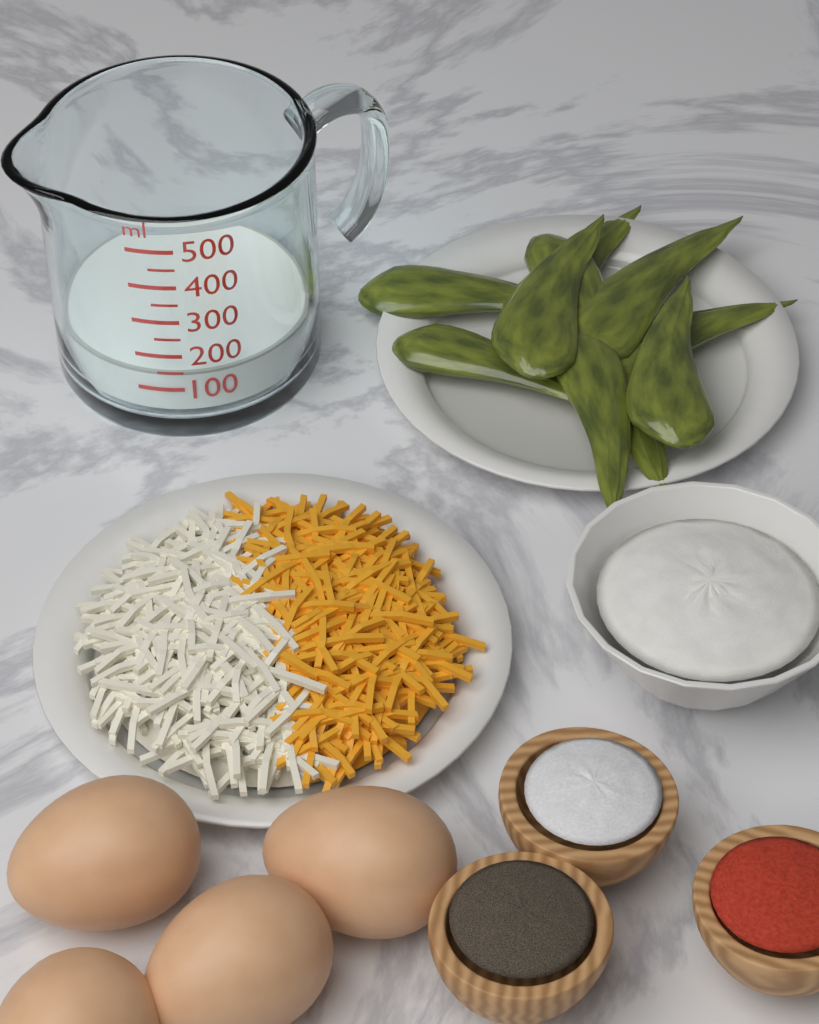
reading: 150 ml
